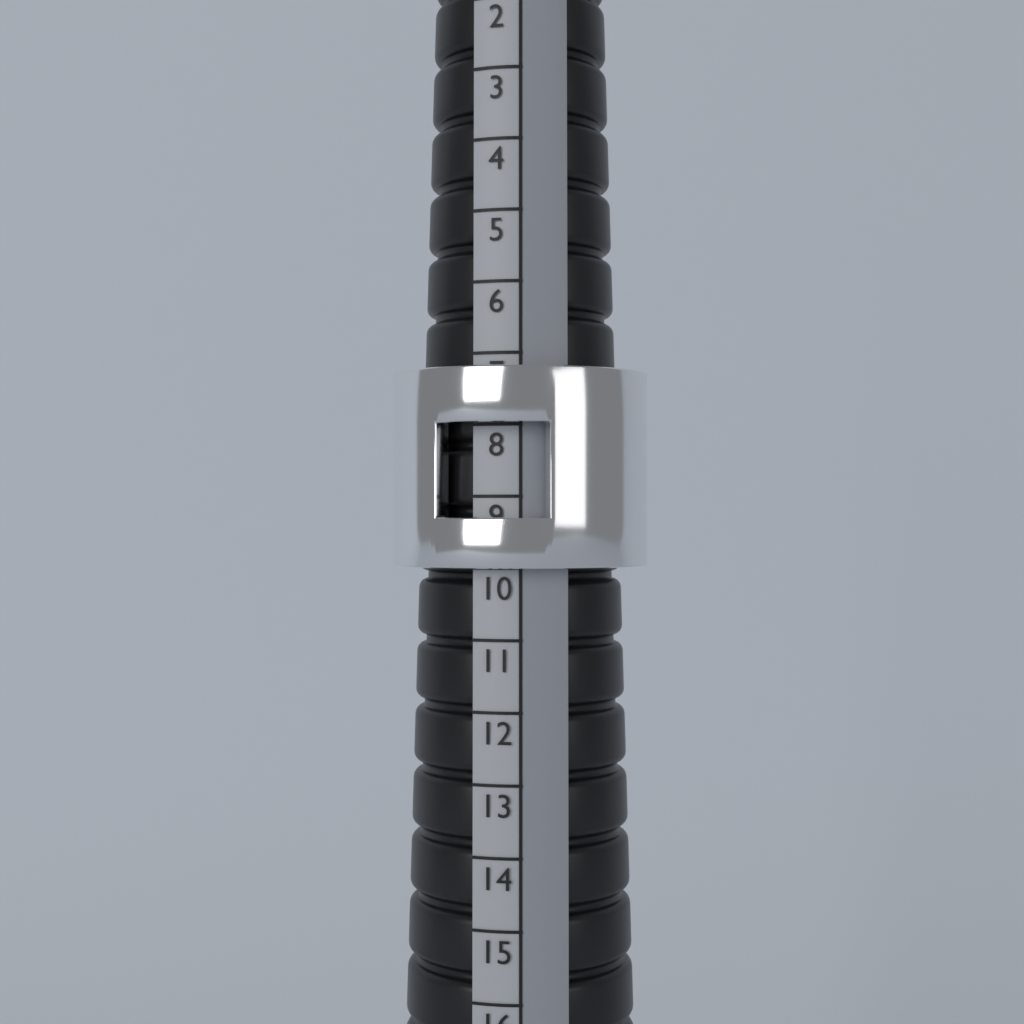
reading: 10 (no unit)
